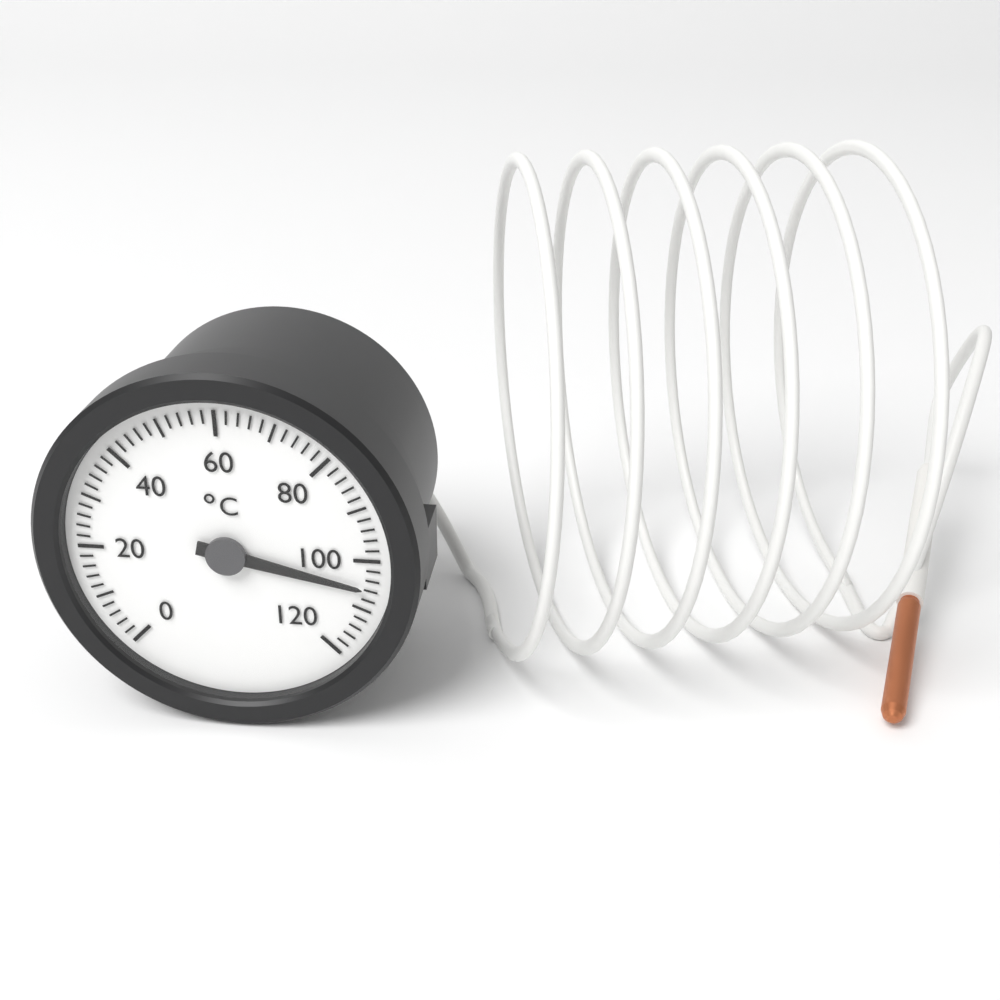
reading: 106 °C
